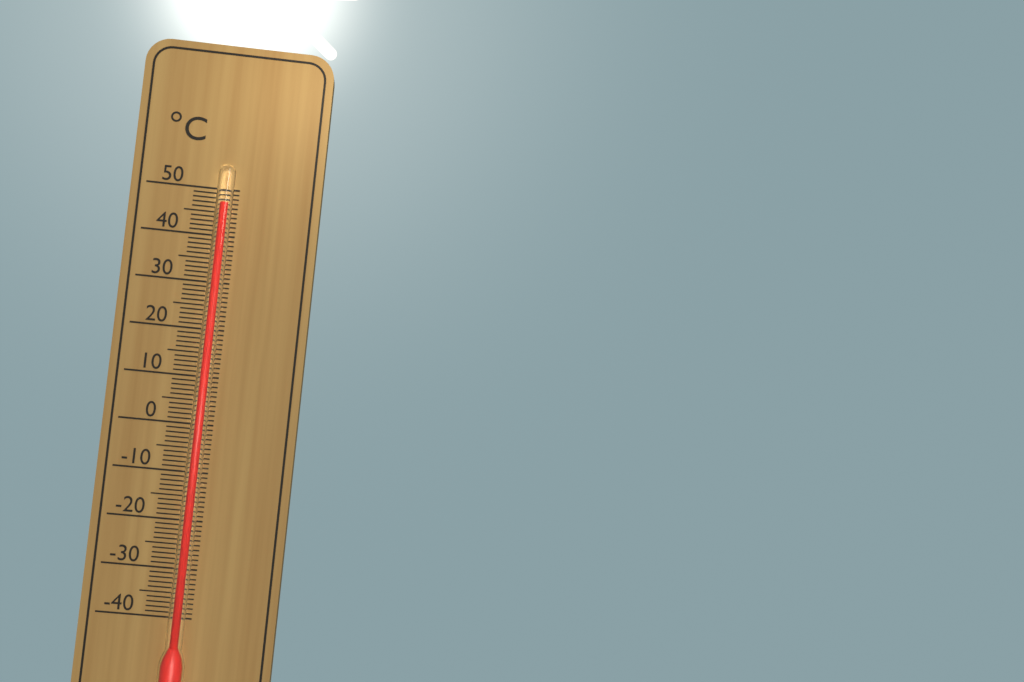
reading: 47 °C
